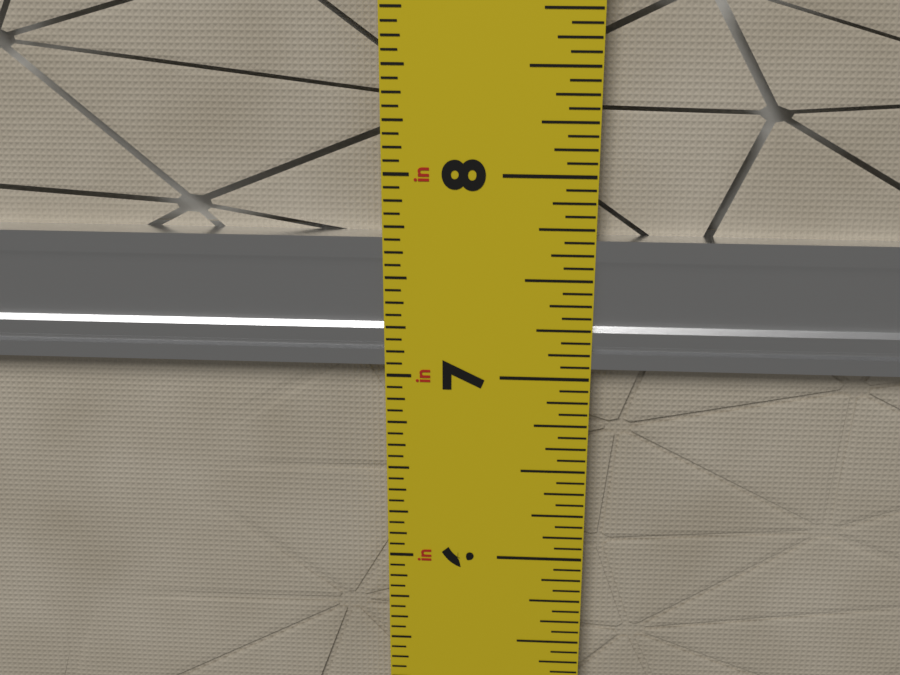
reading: 7.6875 in
